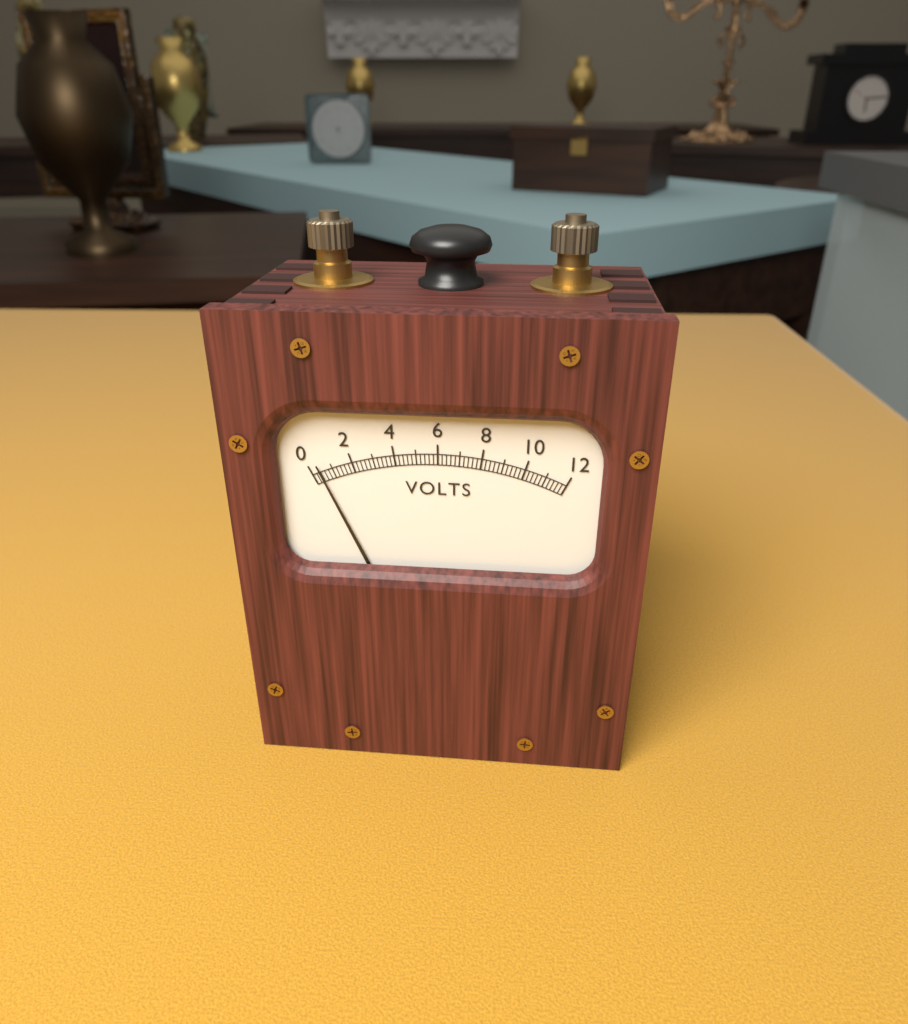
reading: 0.4 V
